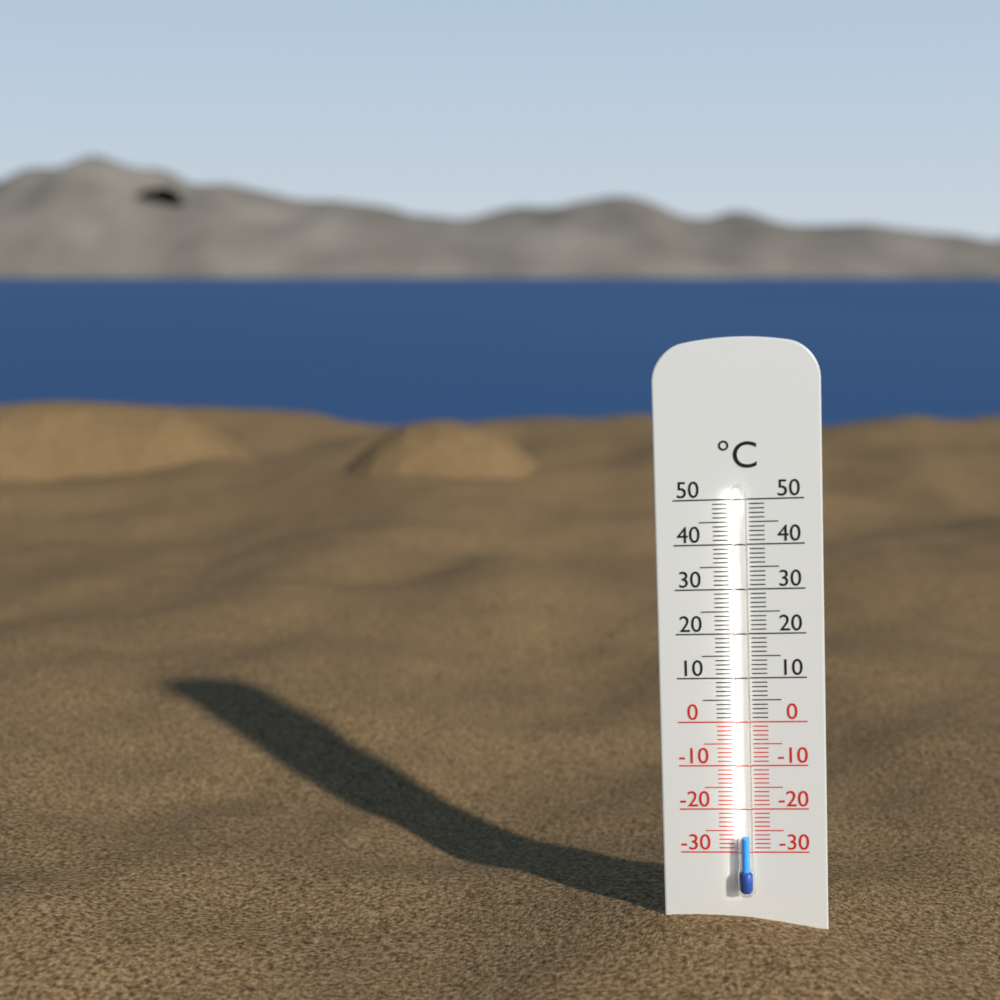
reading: -26 °C
